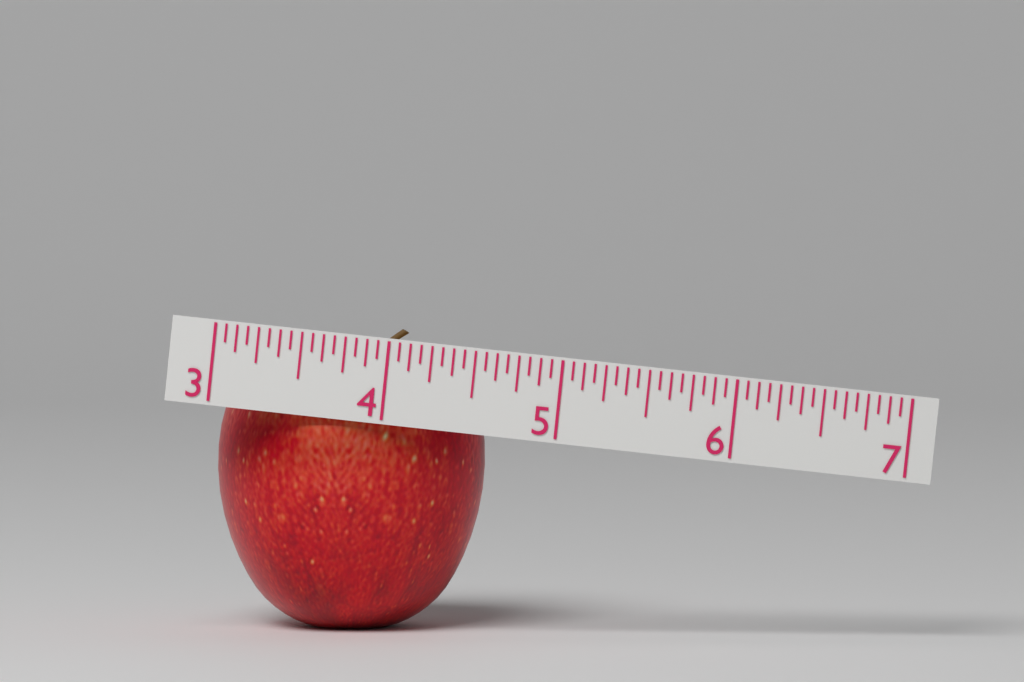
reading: 4.5625 (no unit)
